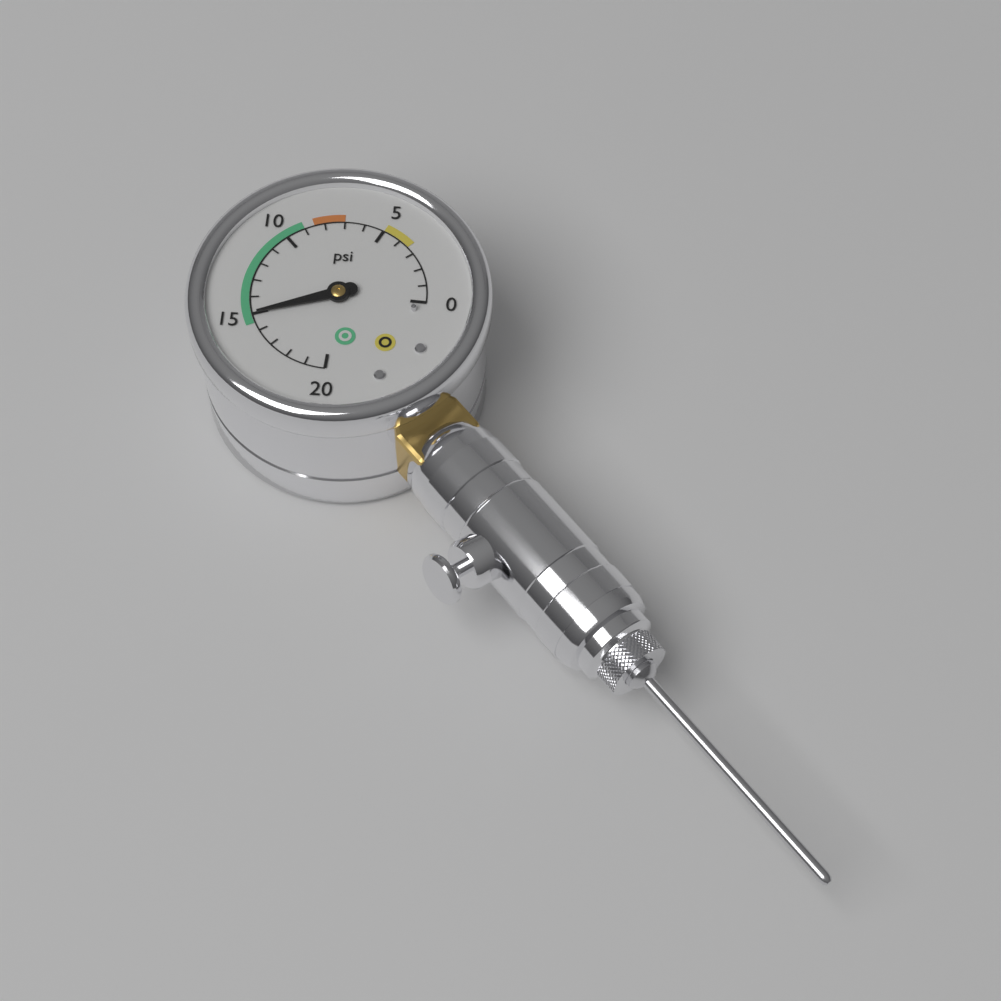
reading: 15 psi
